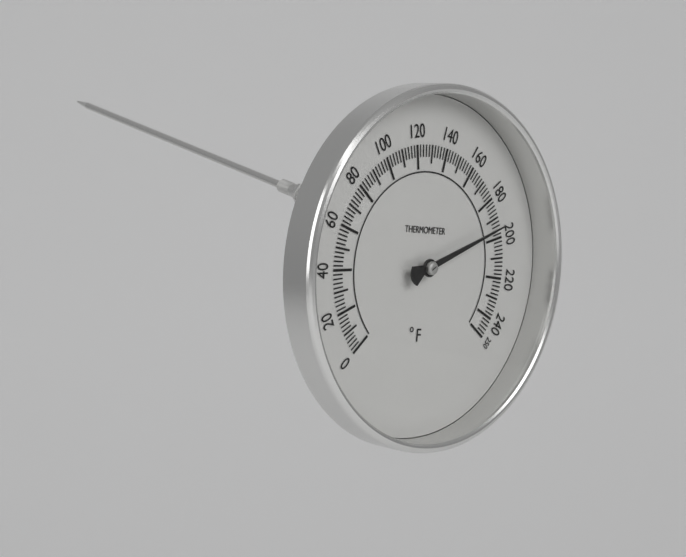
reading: 194 °F
